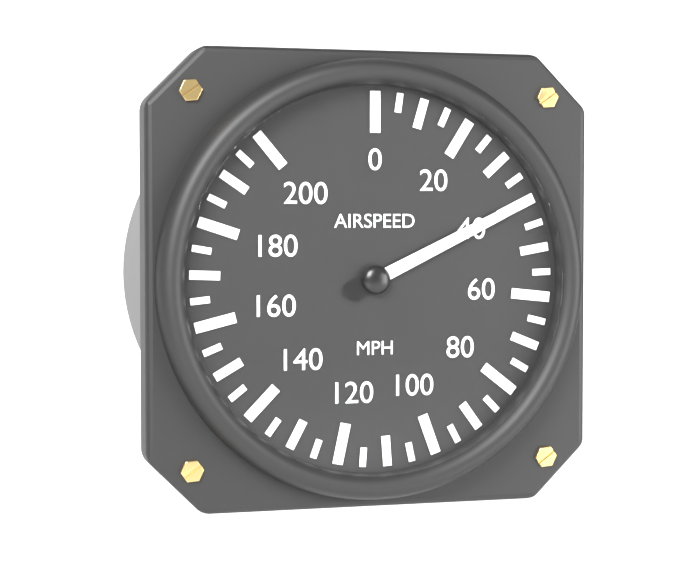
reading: 40 mph
